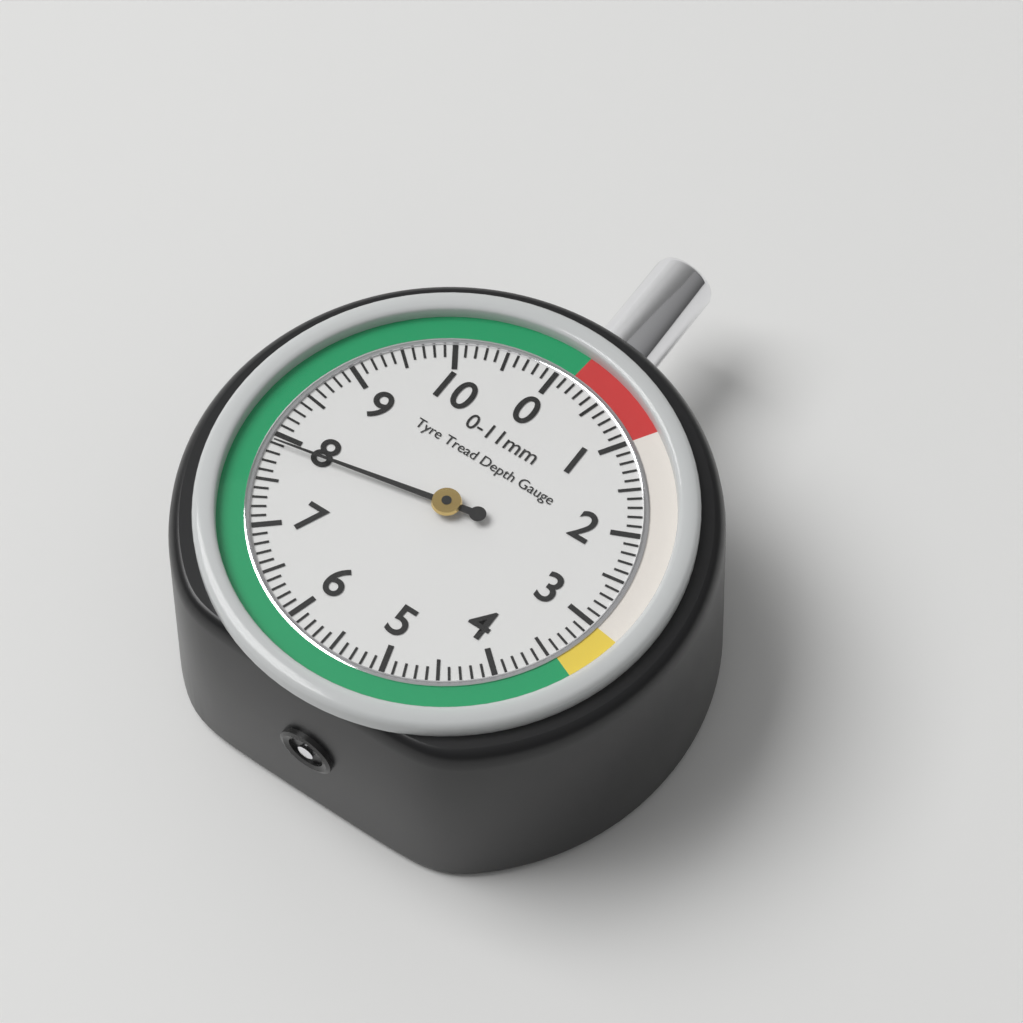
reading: 7.9 mm
